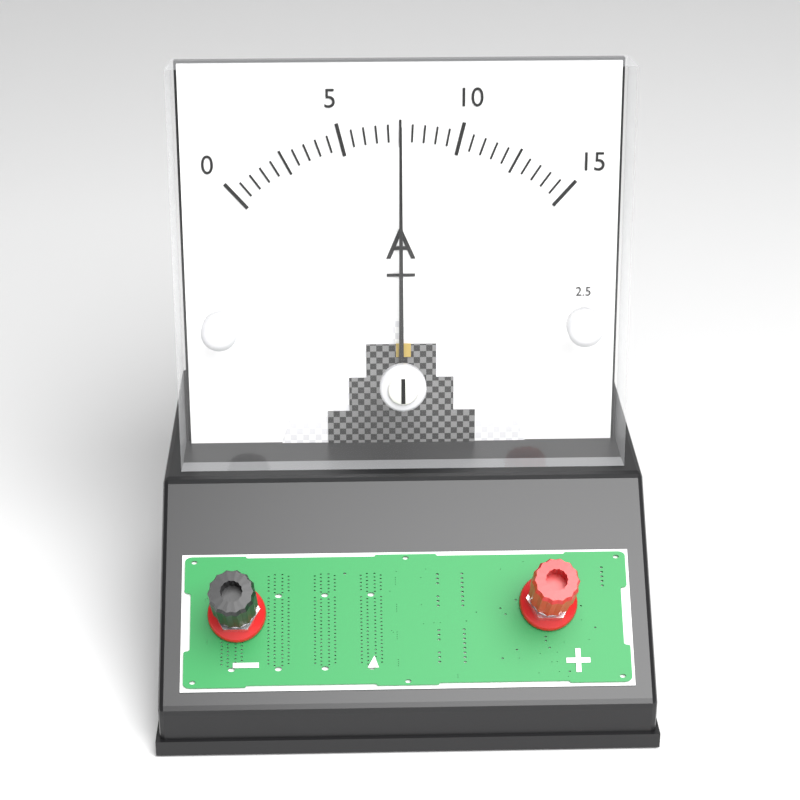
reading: 7.5 A
